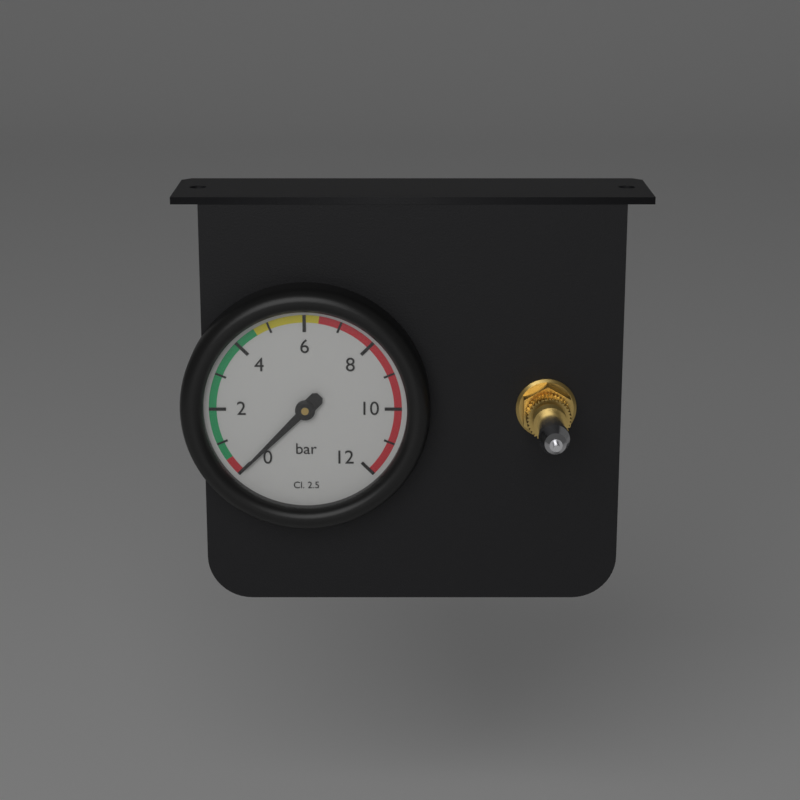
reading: 0 bar
